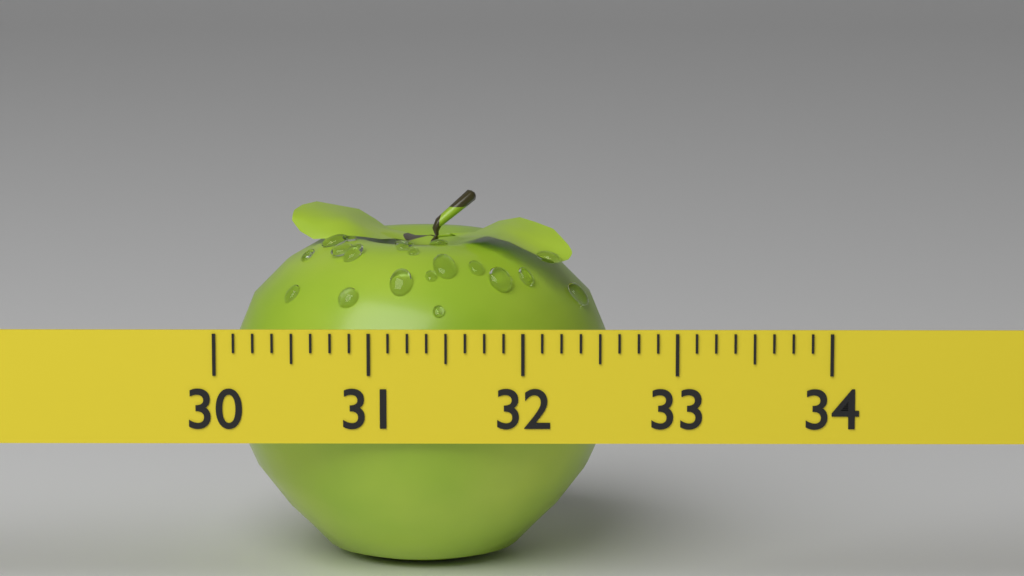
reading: 32.625 (no unit)
